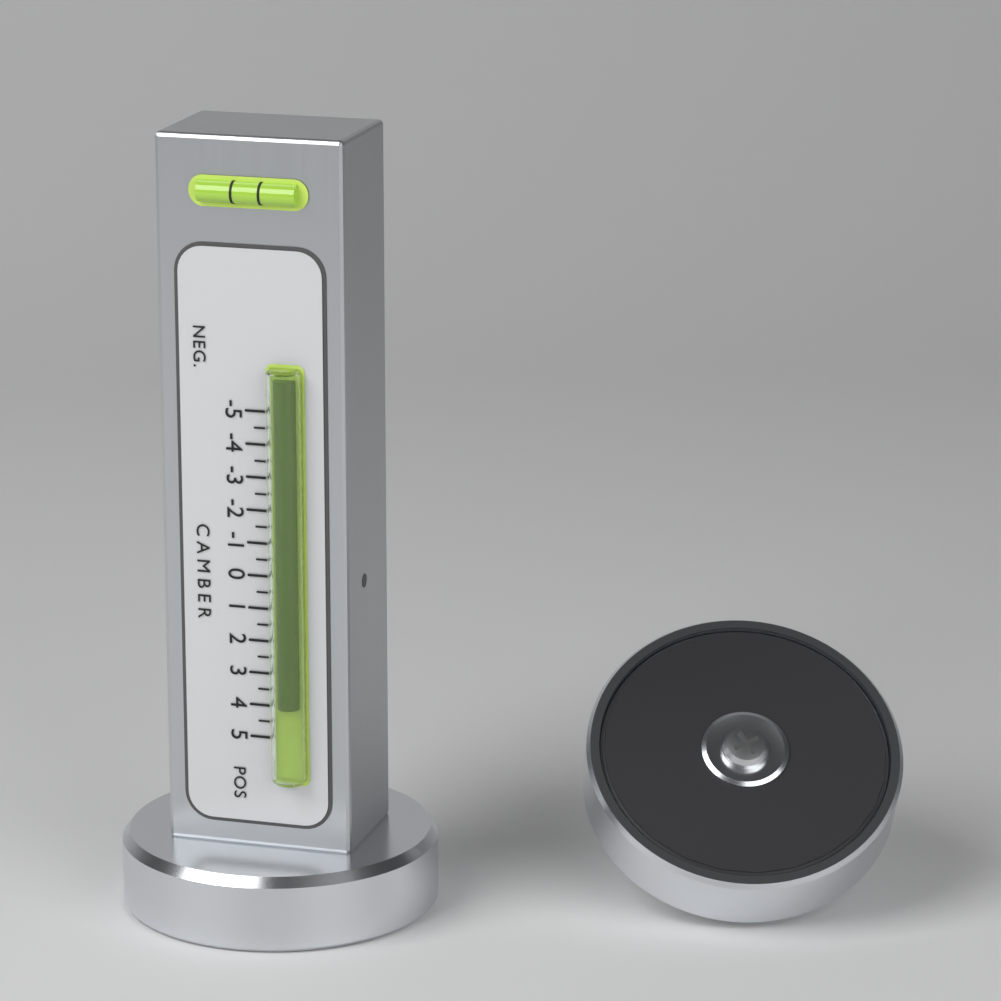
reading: 4.0 (no unit)
